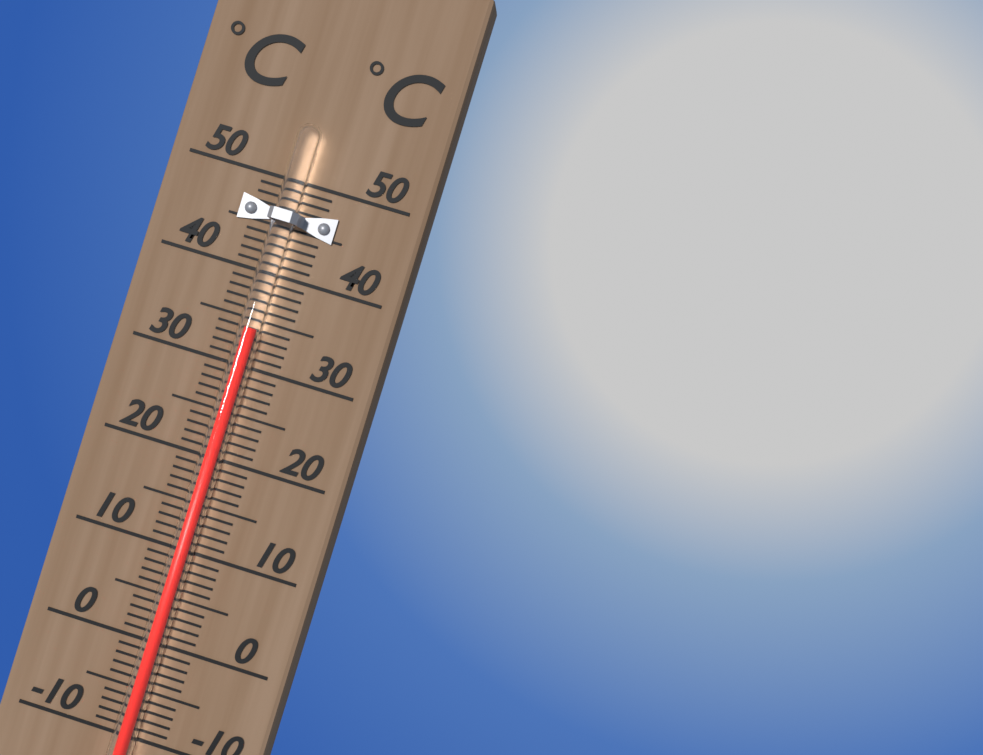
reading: 34 °C
